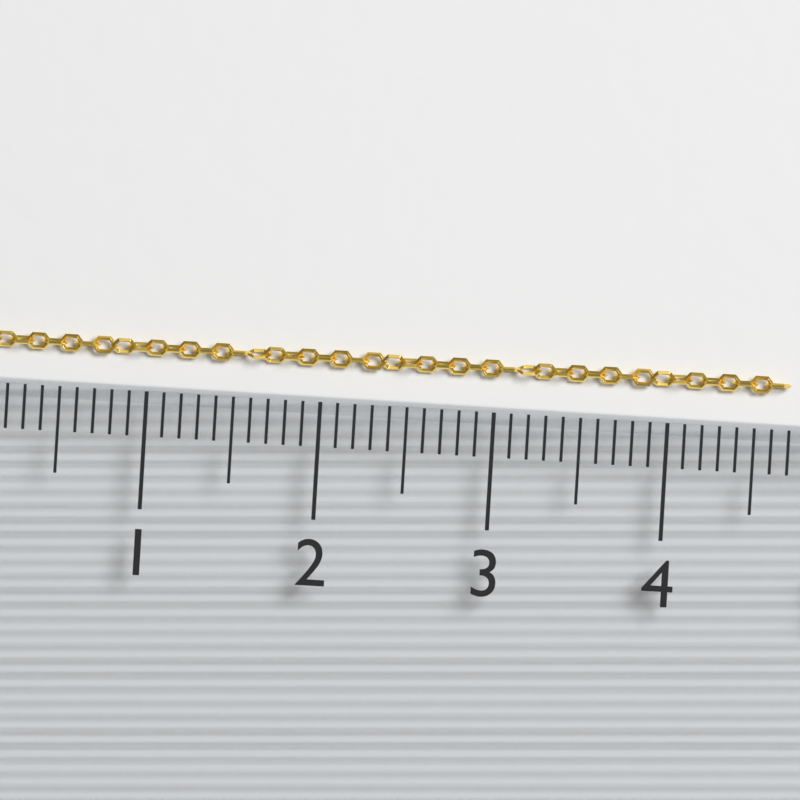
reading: 4.7 (no unit)
